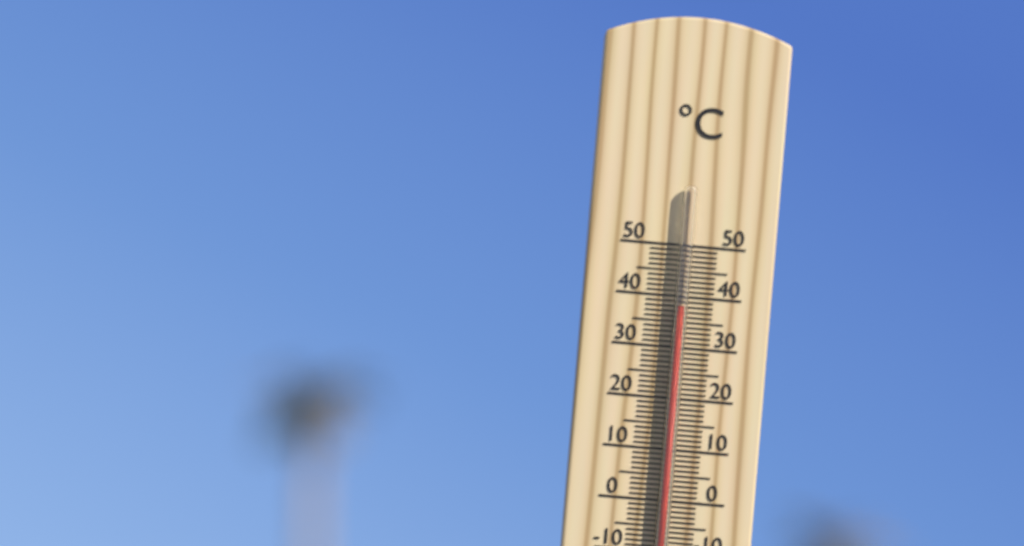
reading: 38 °C
